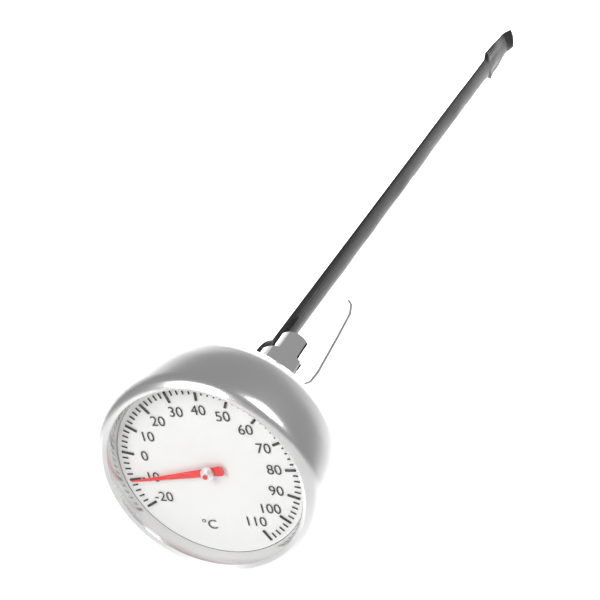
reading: -10 °C
